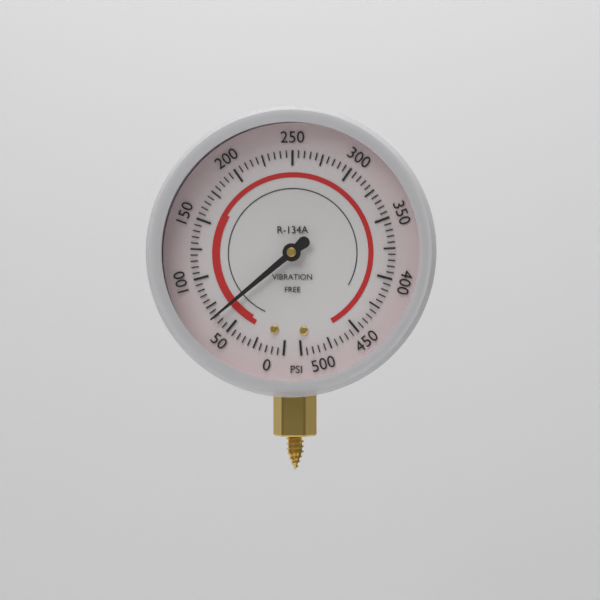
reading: 65 psi
